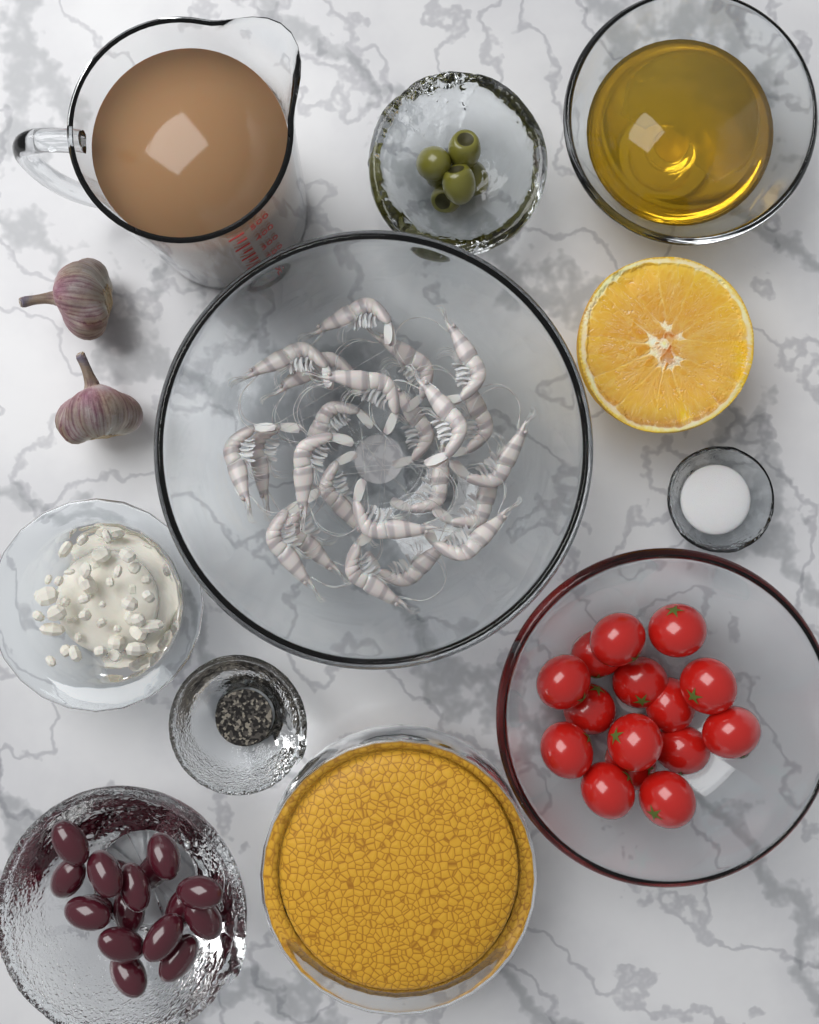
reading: 450 ml
